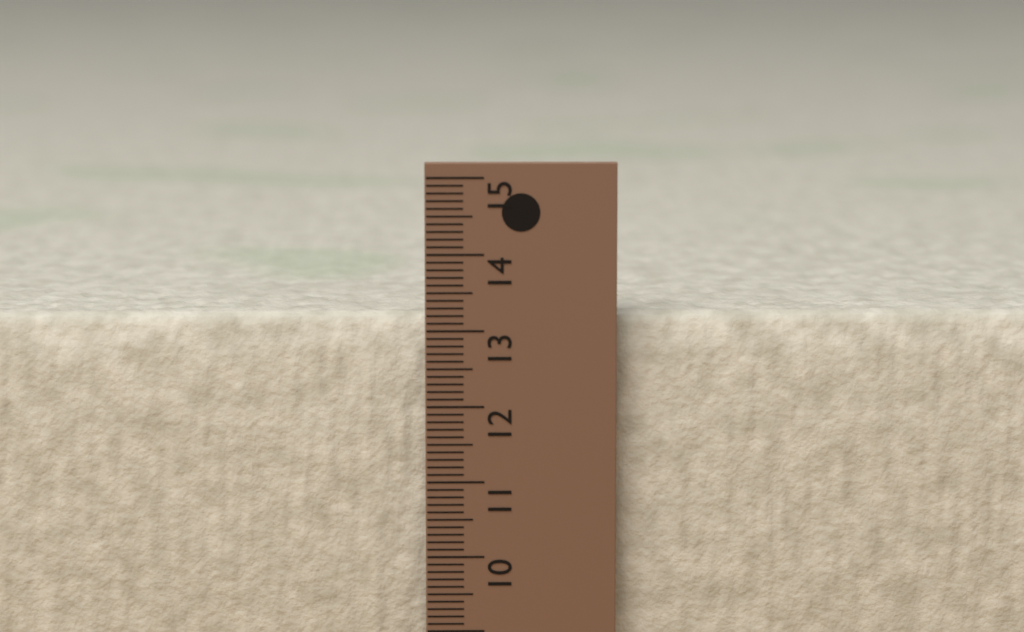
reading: 13.2 cm
